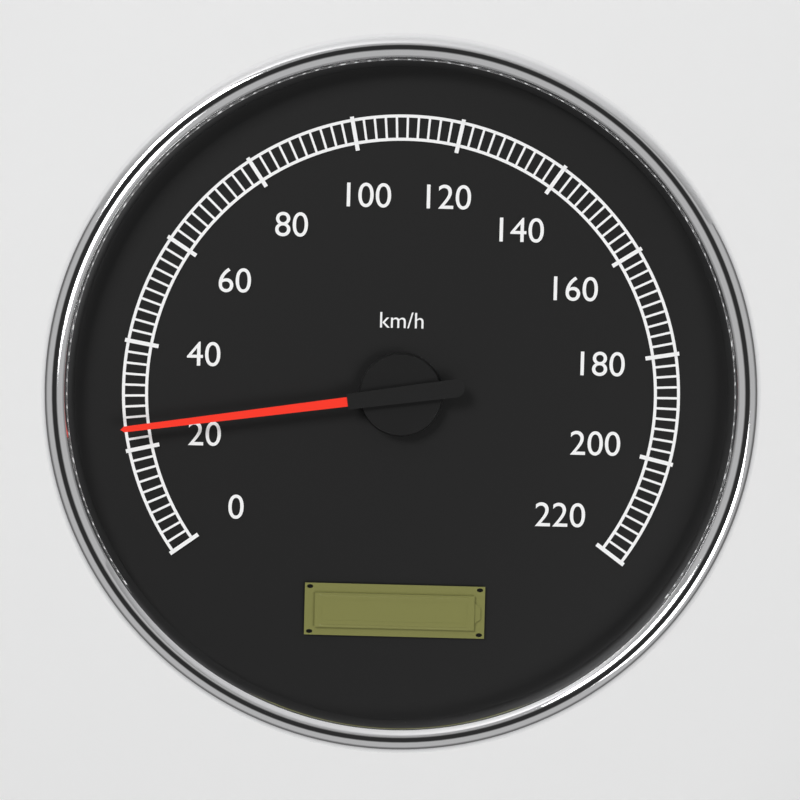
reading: 24 km/h
